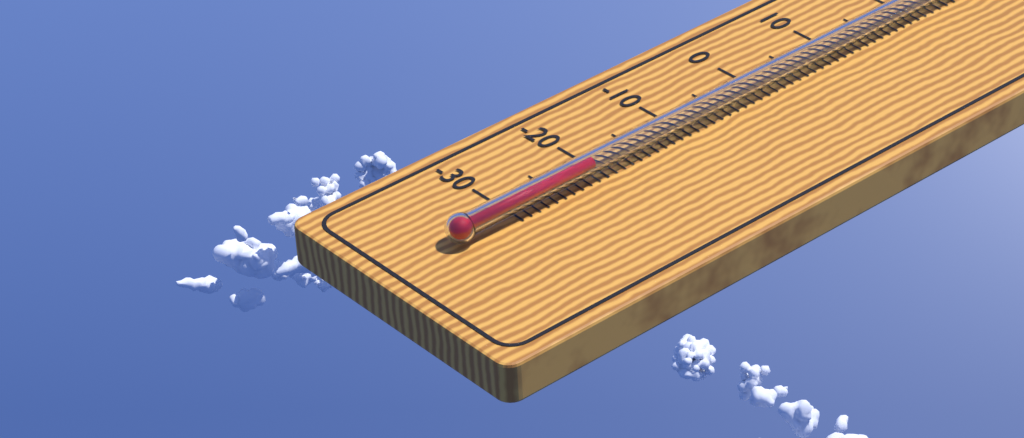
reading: -21 °C
